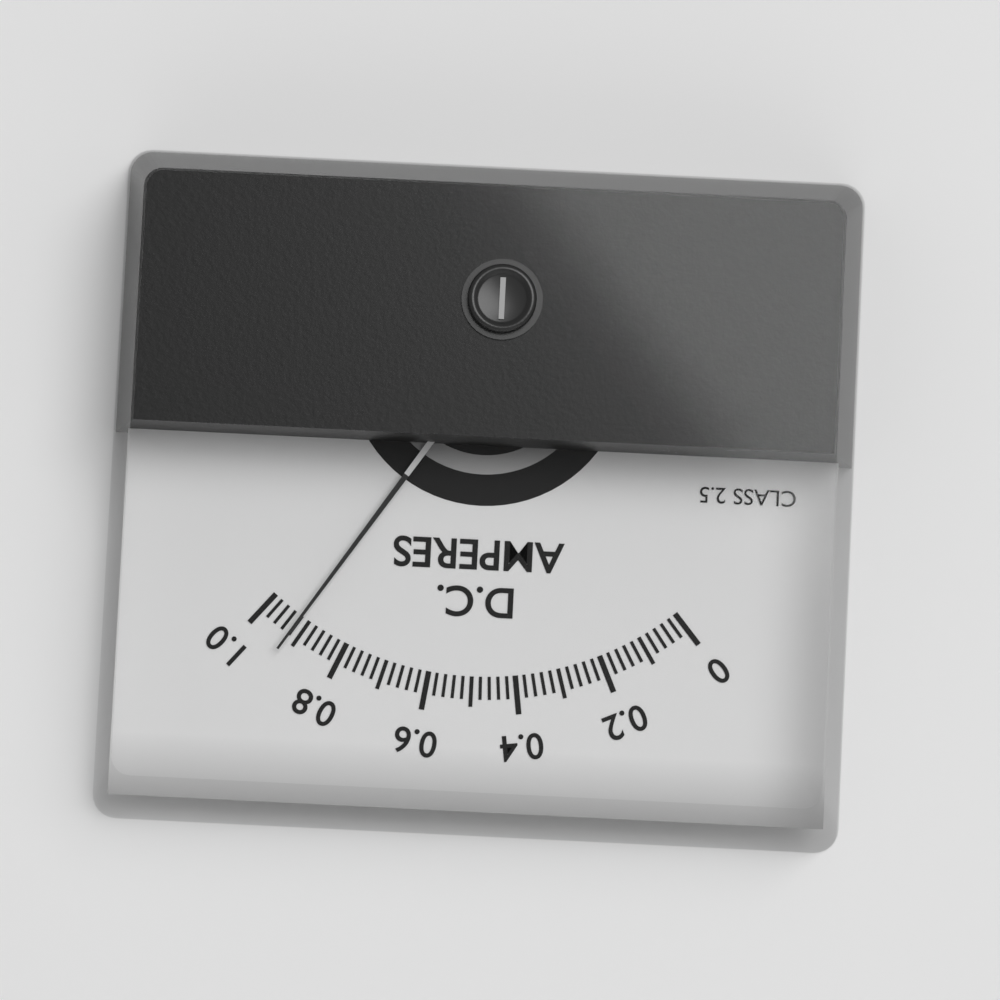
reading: 0.92 A
